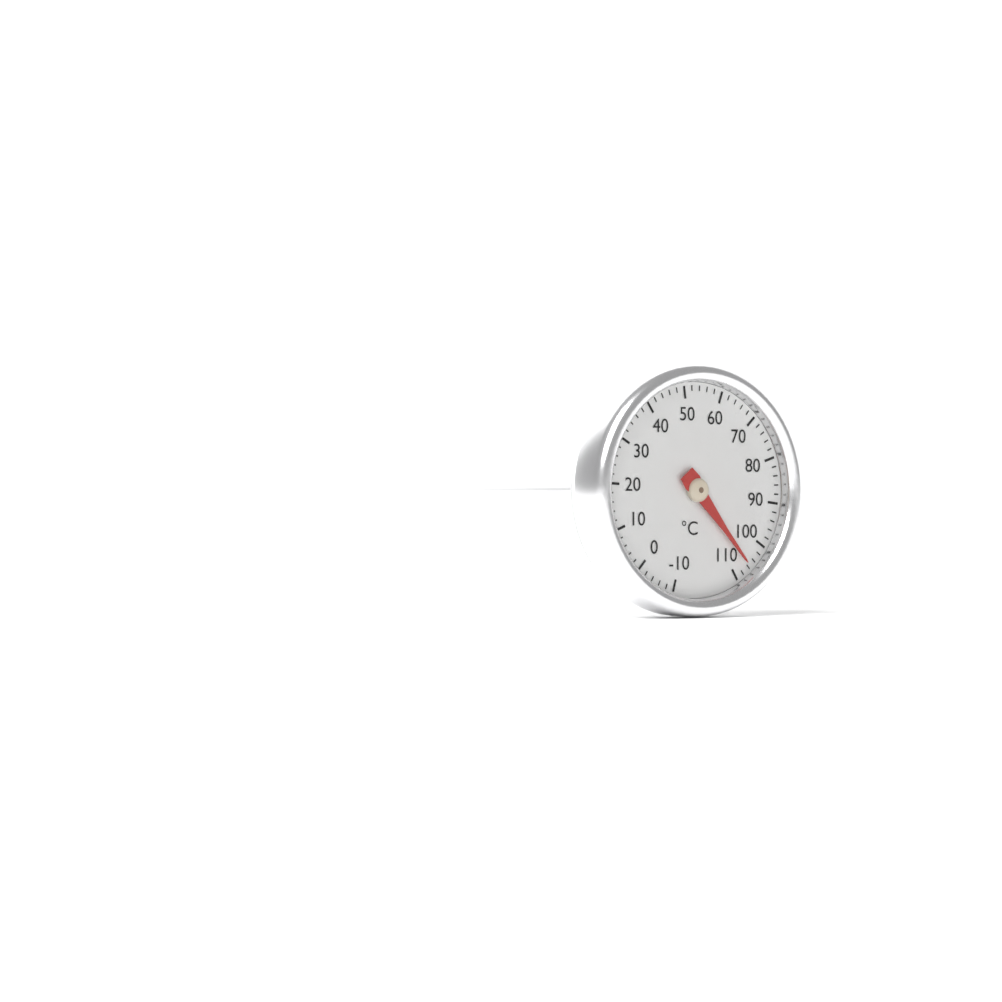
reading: 106 °C
